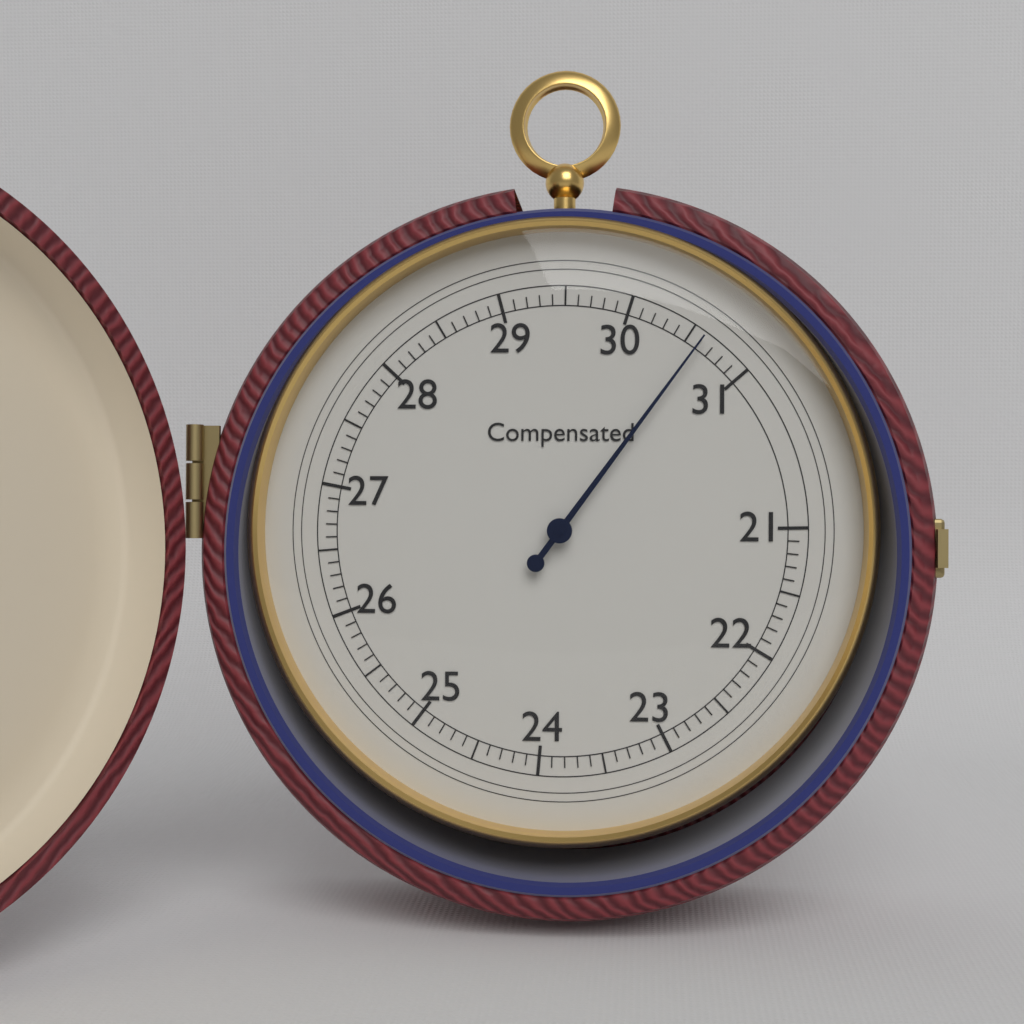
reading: 30.6 (no unit)
